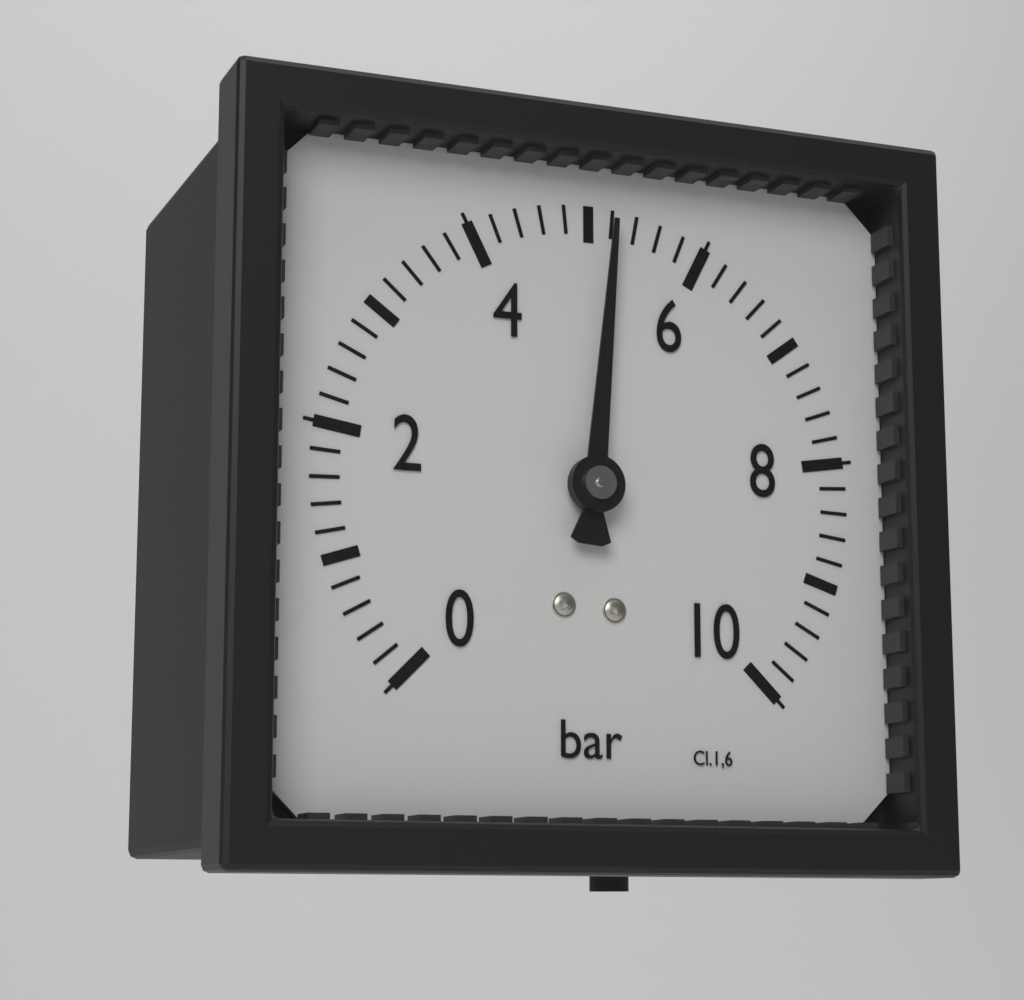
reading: 5.2 bar
